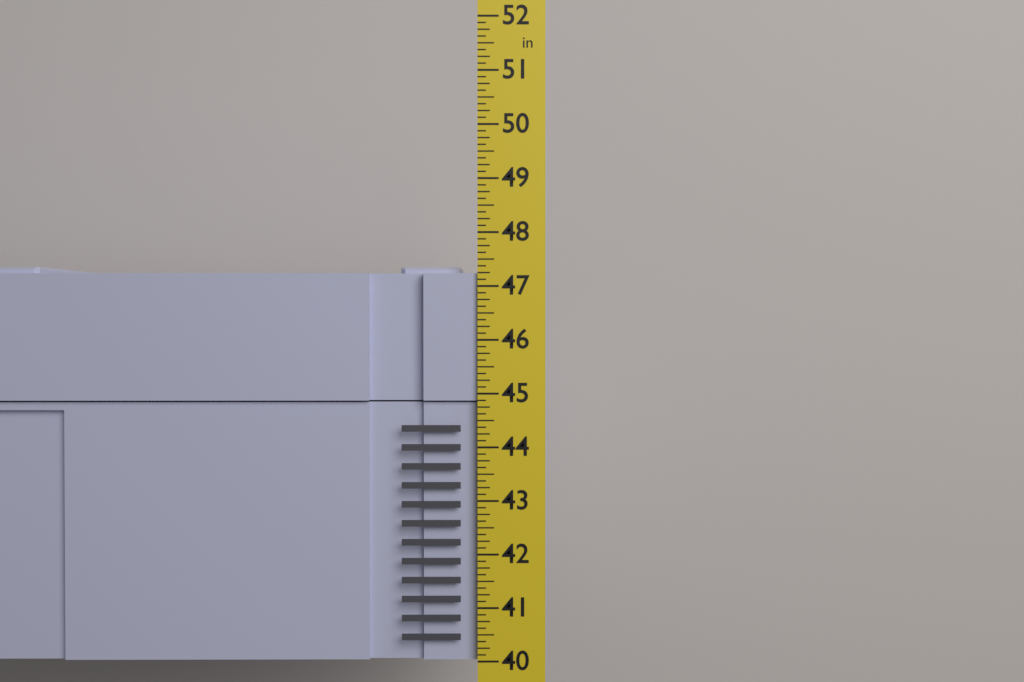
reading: 47.375 in
